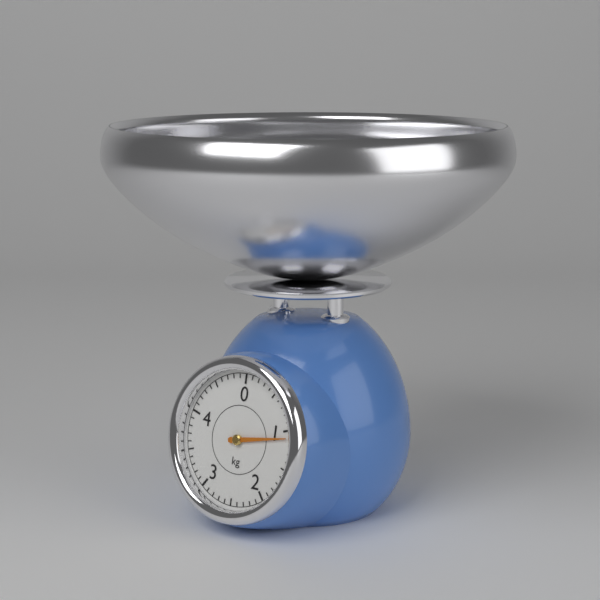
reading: 1.1 kg
